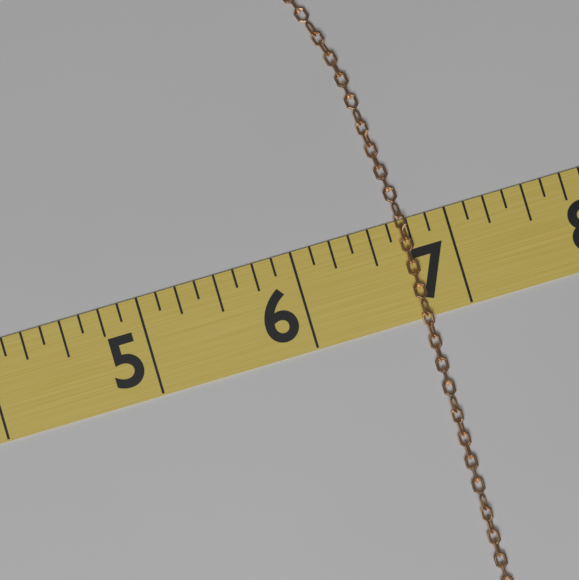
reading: 6.750 (no unit)
